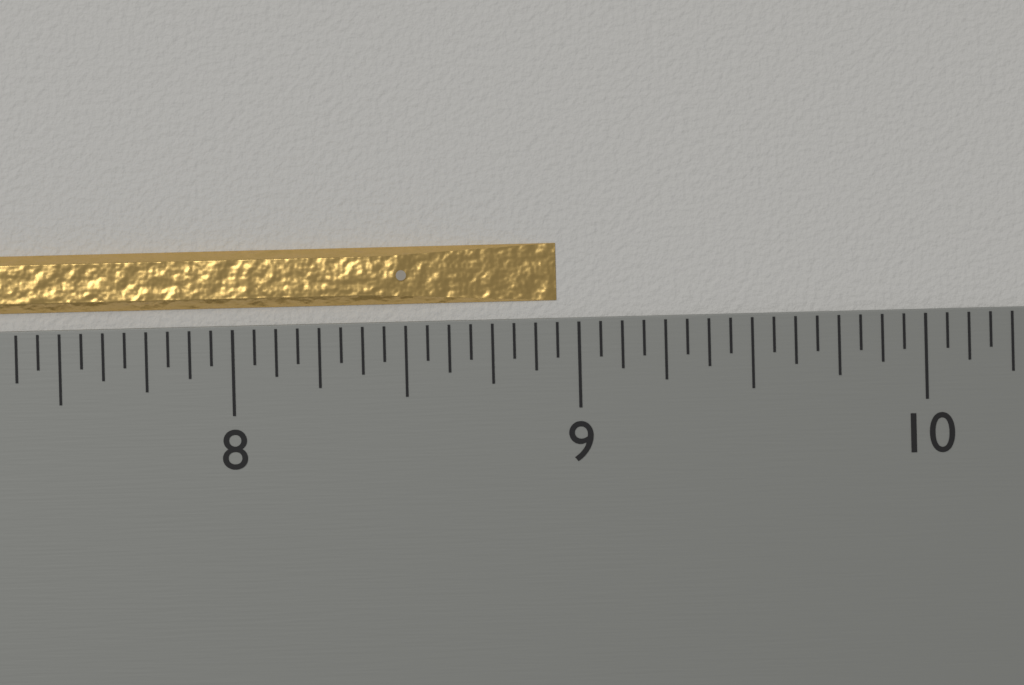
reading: 8.9375 inch
